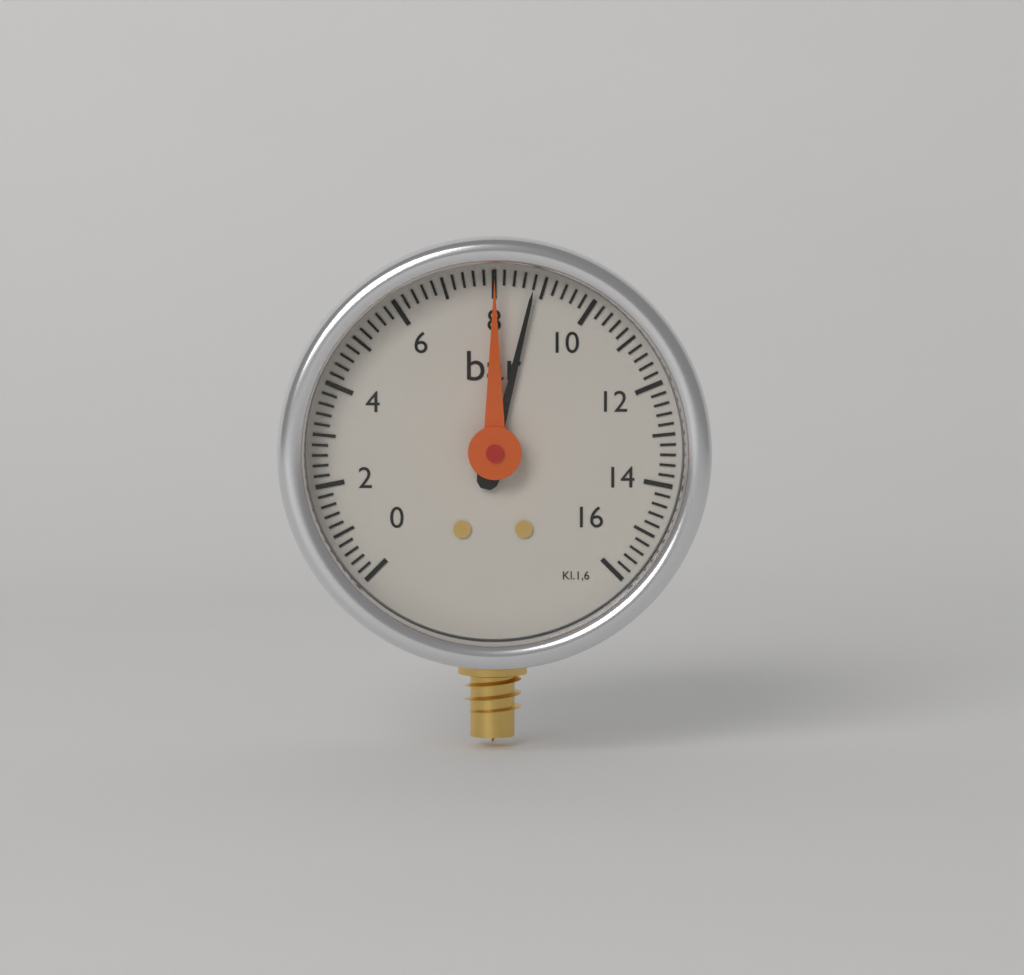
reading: 8.8 bar
